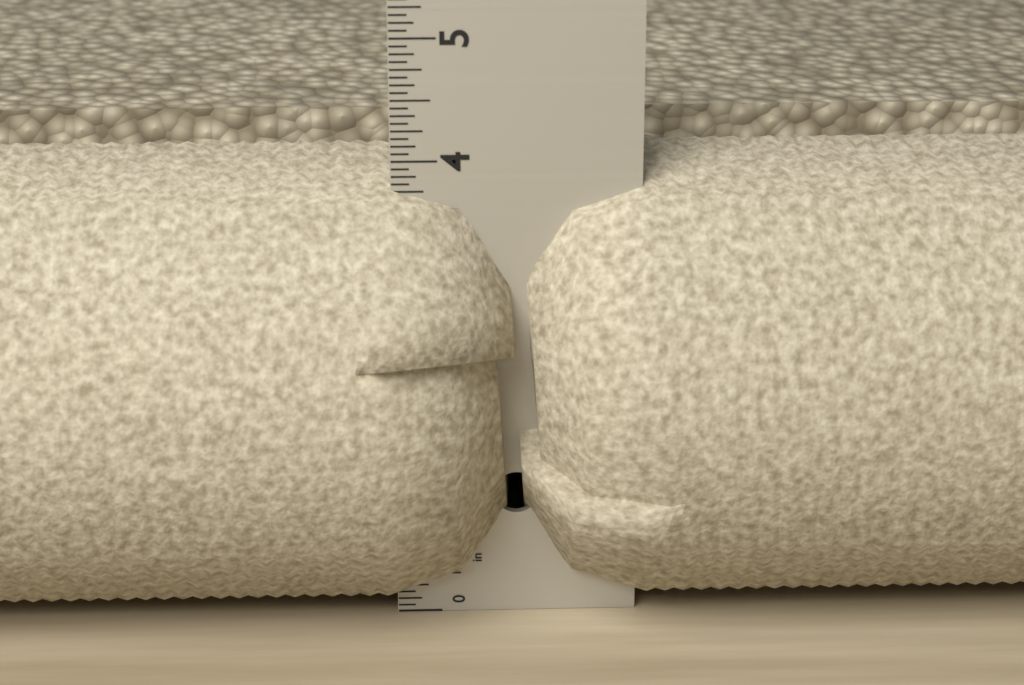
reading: 4.0000 in
